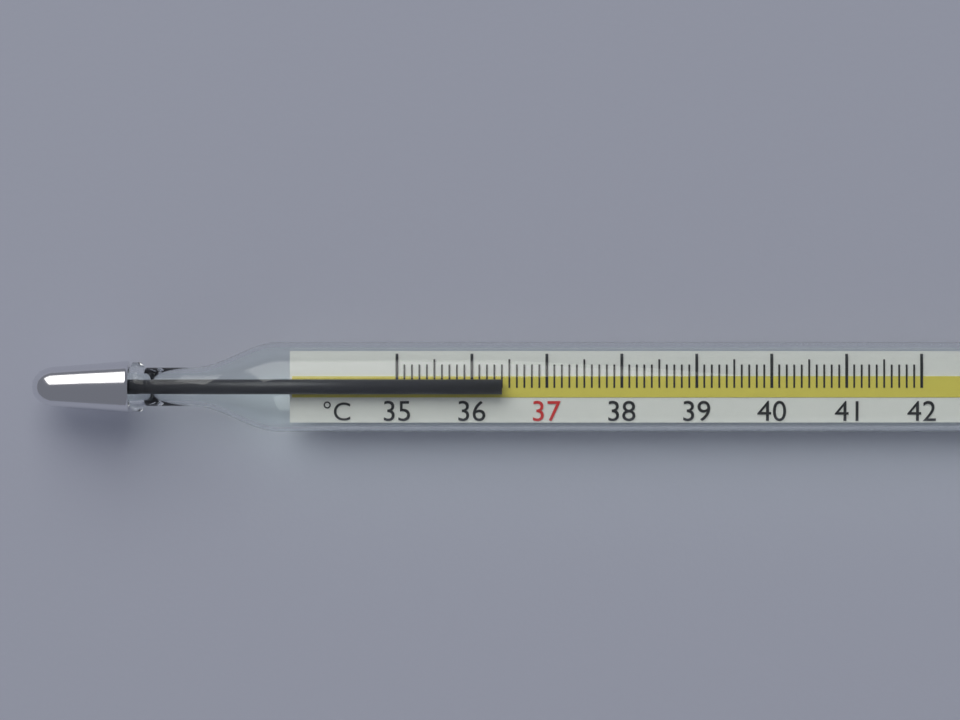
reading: 36.4 °C
